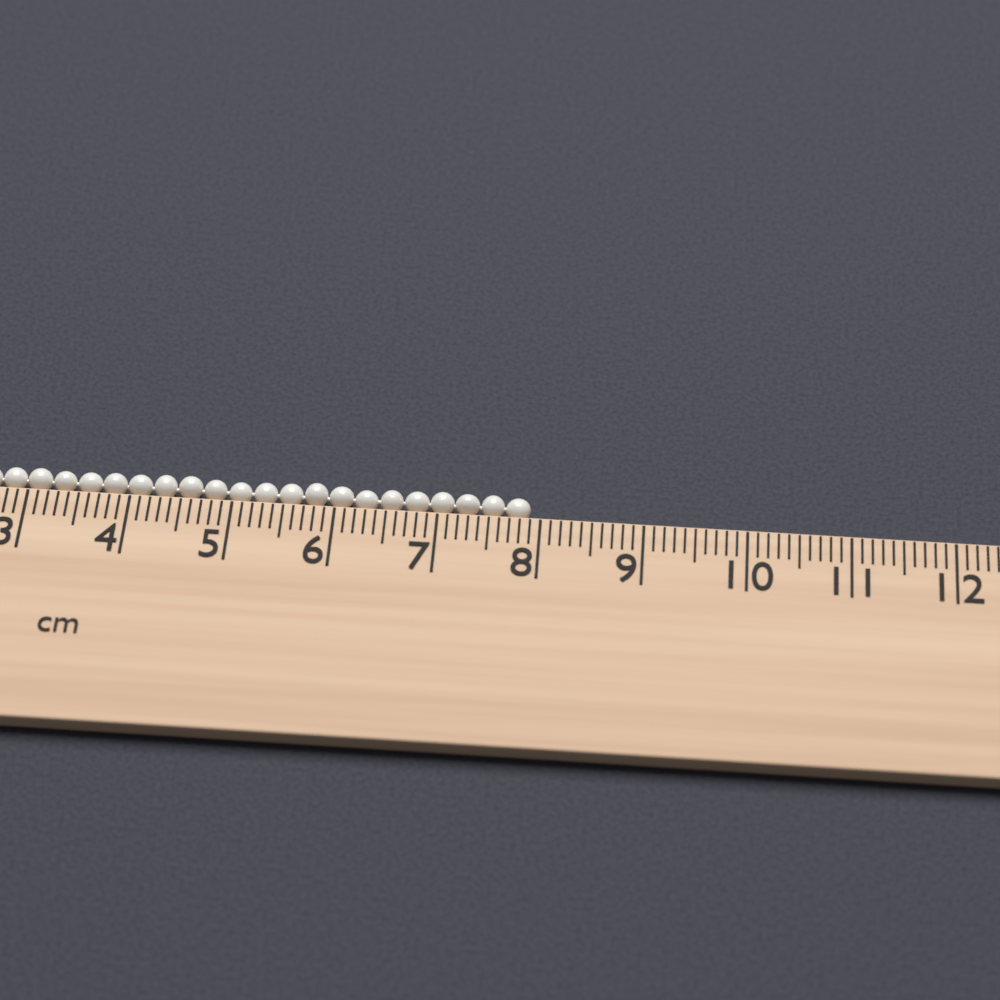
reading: 7.9 cm
